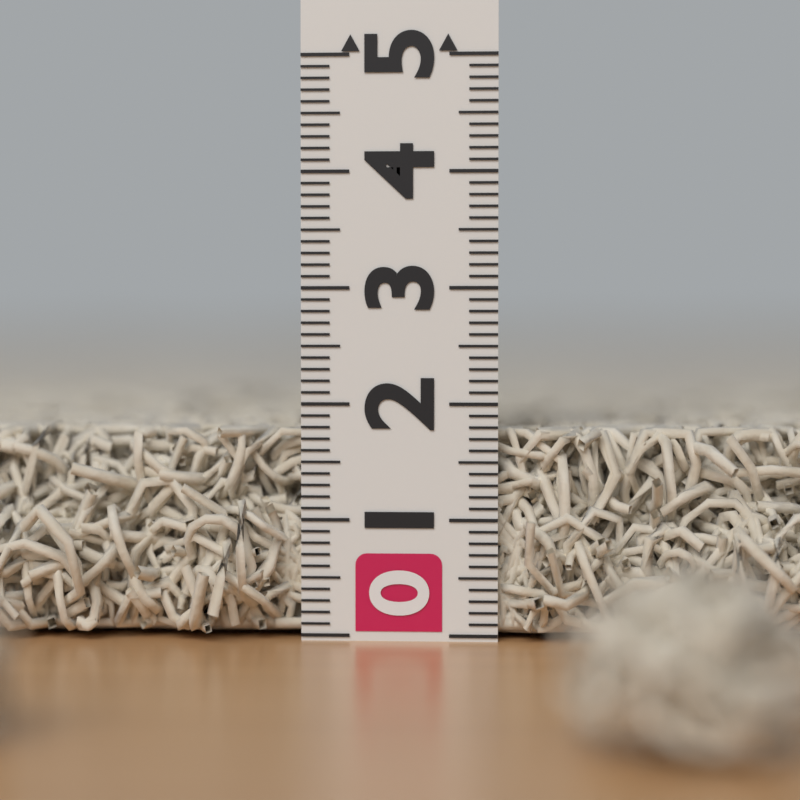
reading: 1.8 (no unit)
